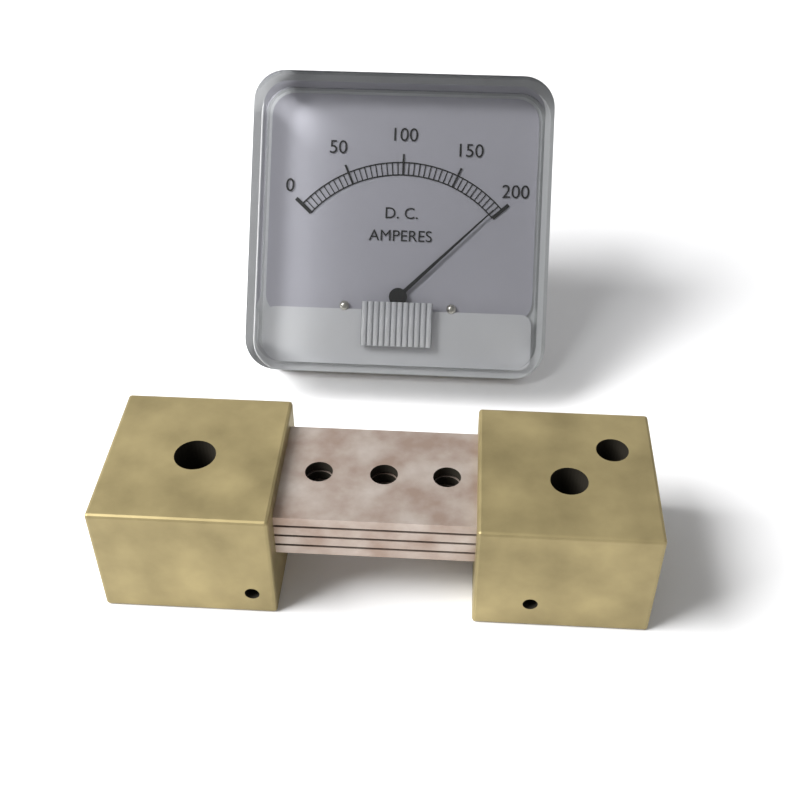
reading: 195 A
